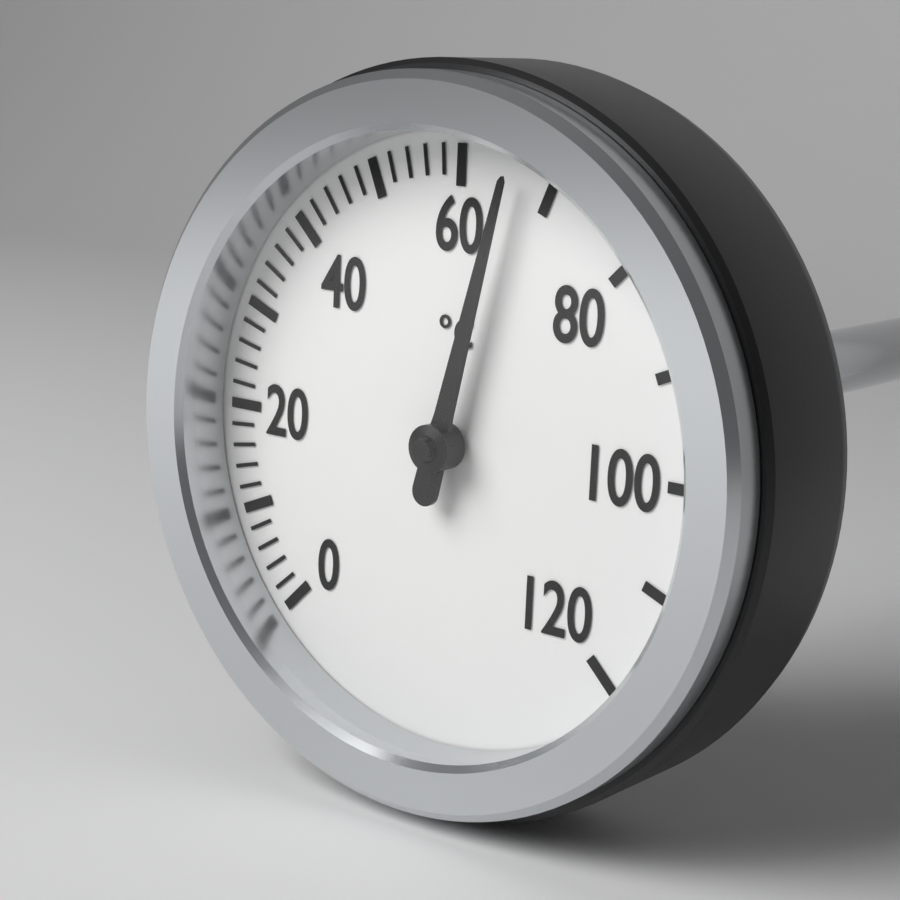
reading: 66 °C
